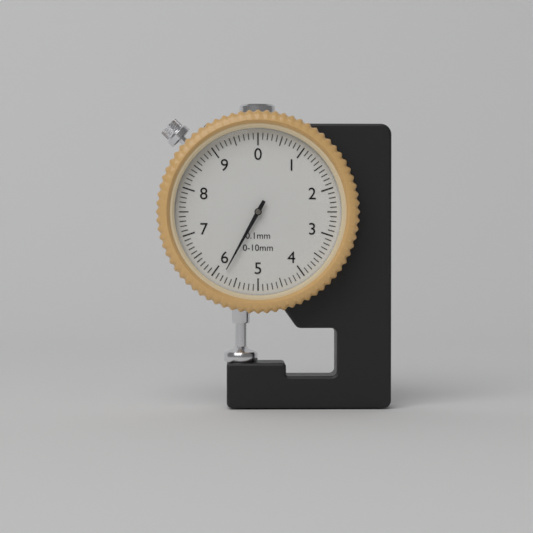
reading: 5.8 mm
